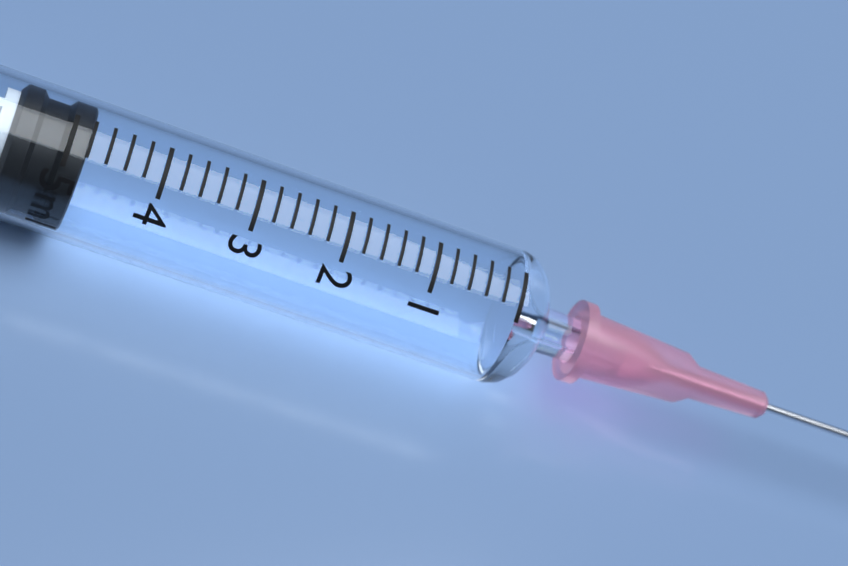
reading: 4.8 ml
